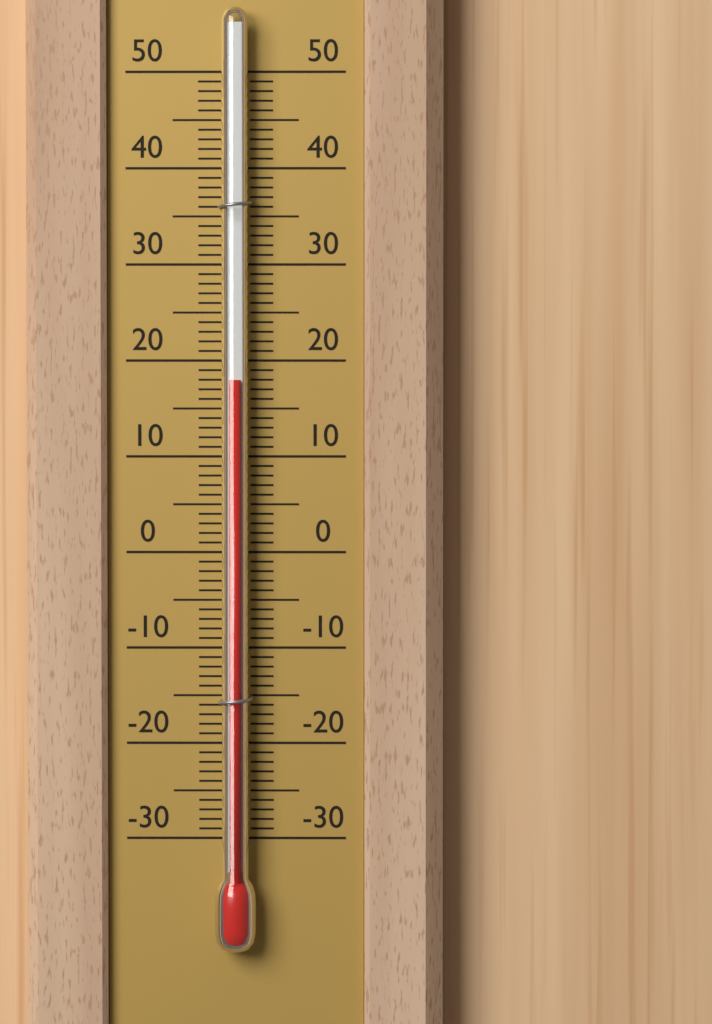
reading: 18 (no unit)
